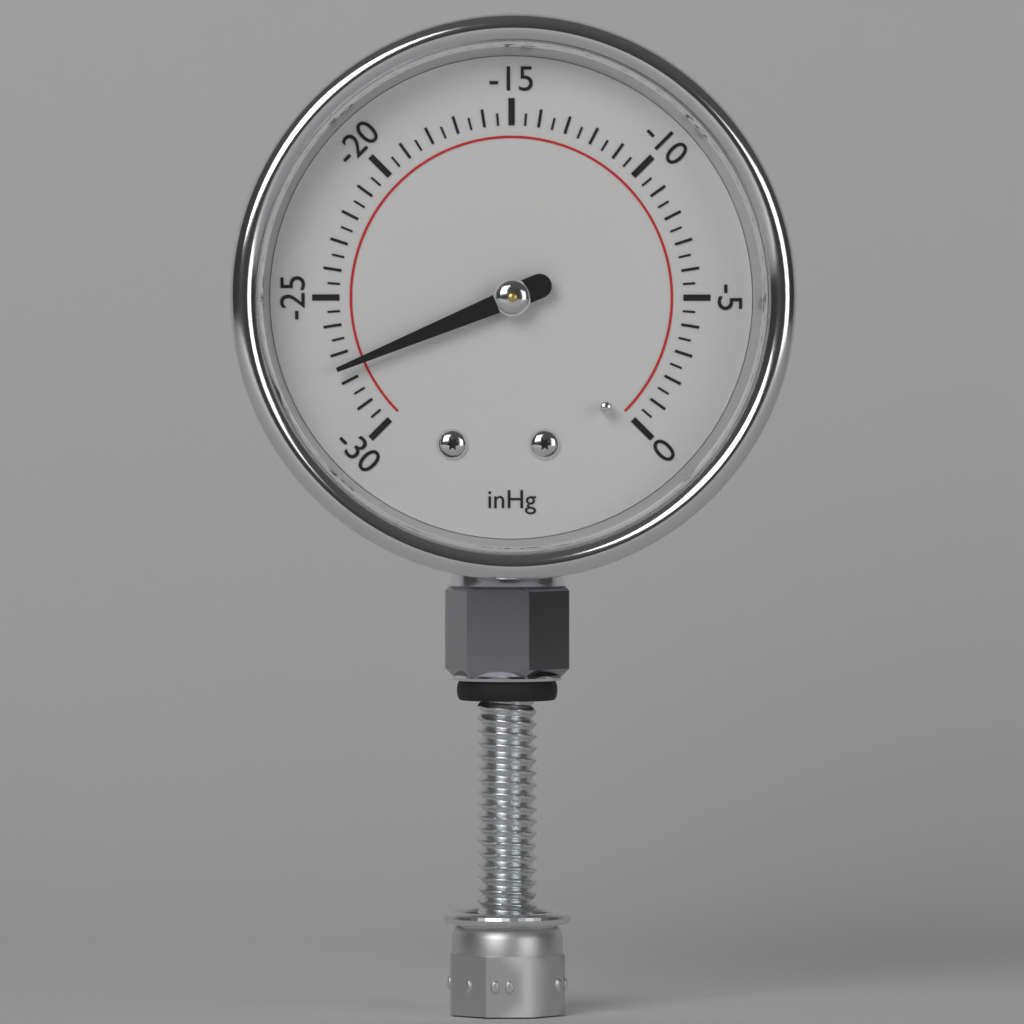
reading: -27.5 inHg
